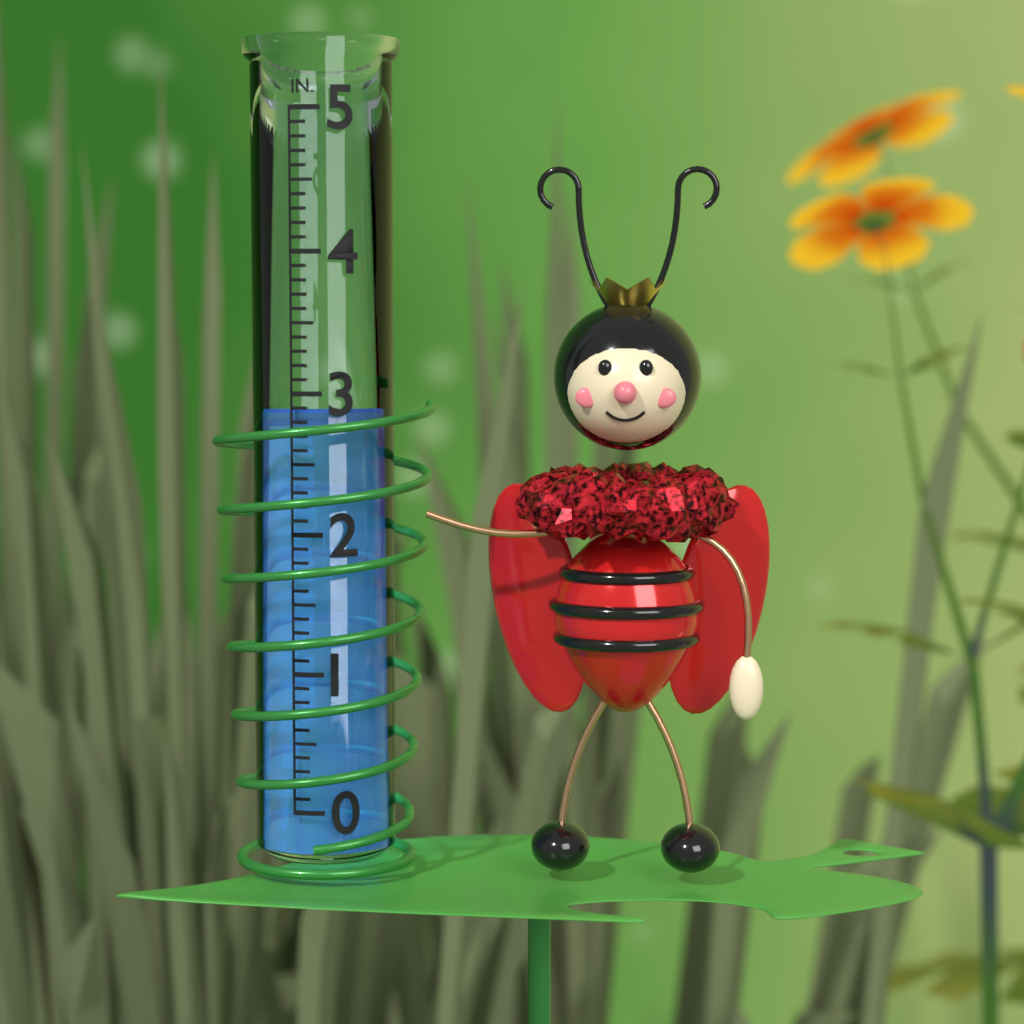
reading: 2.9 in
